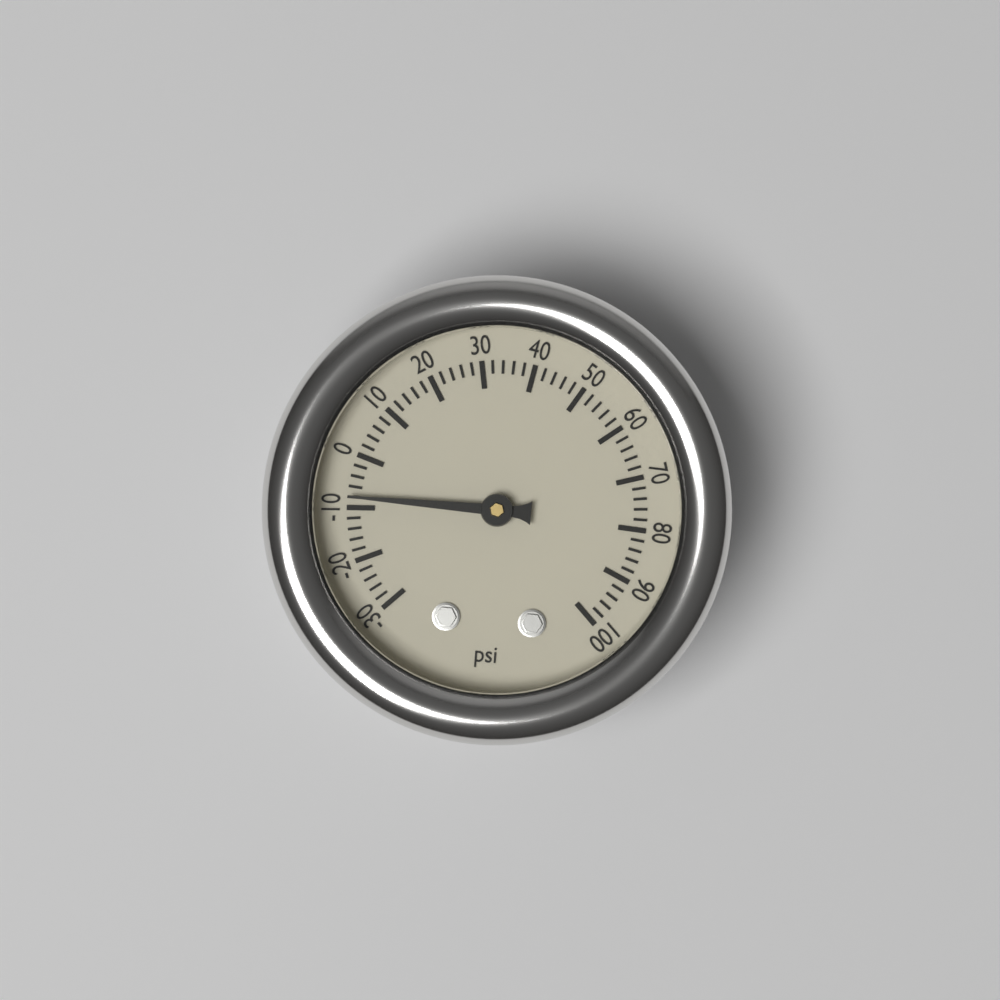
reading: -8 psi
